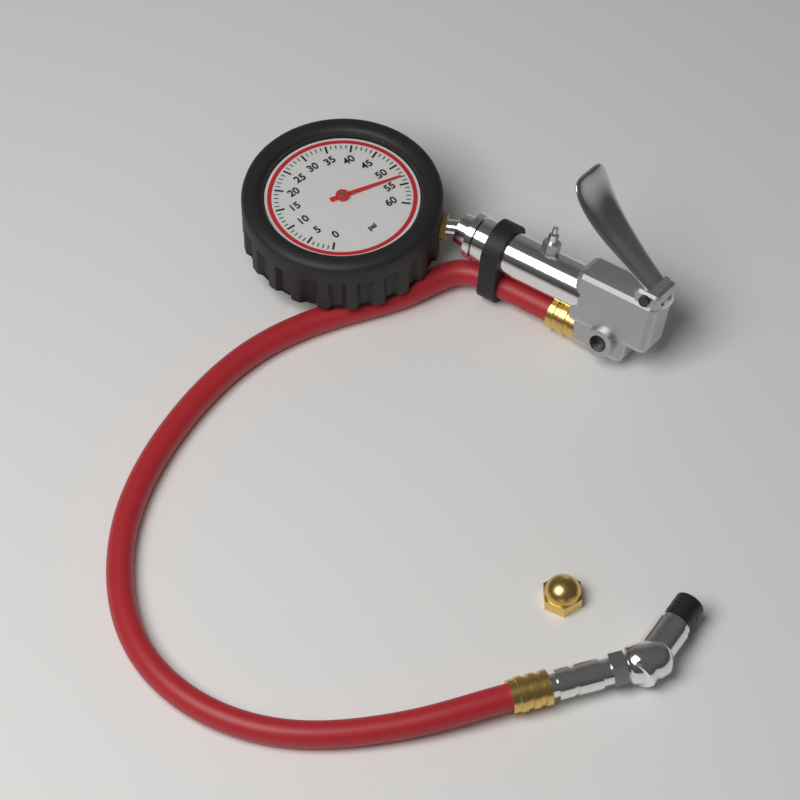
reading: 53 psi
